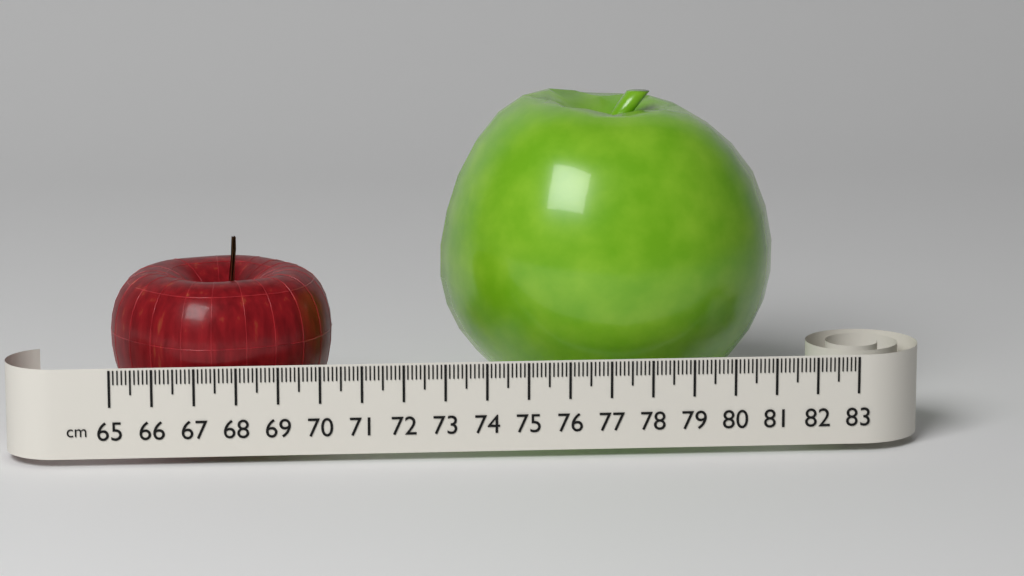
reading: 70.4 cm
